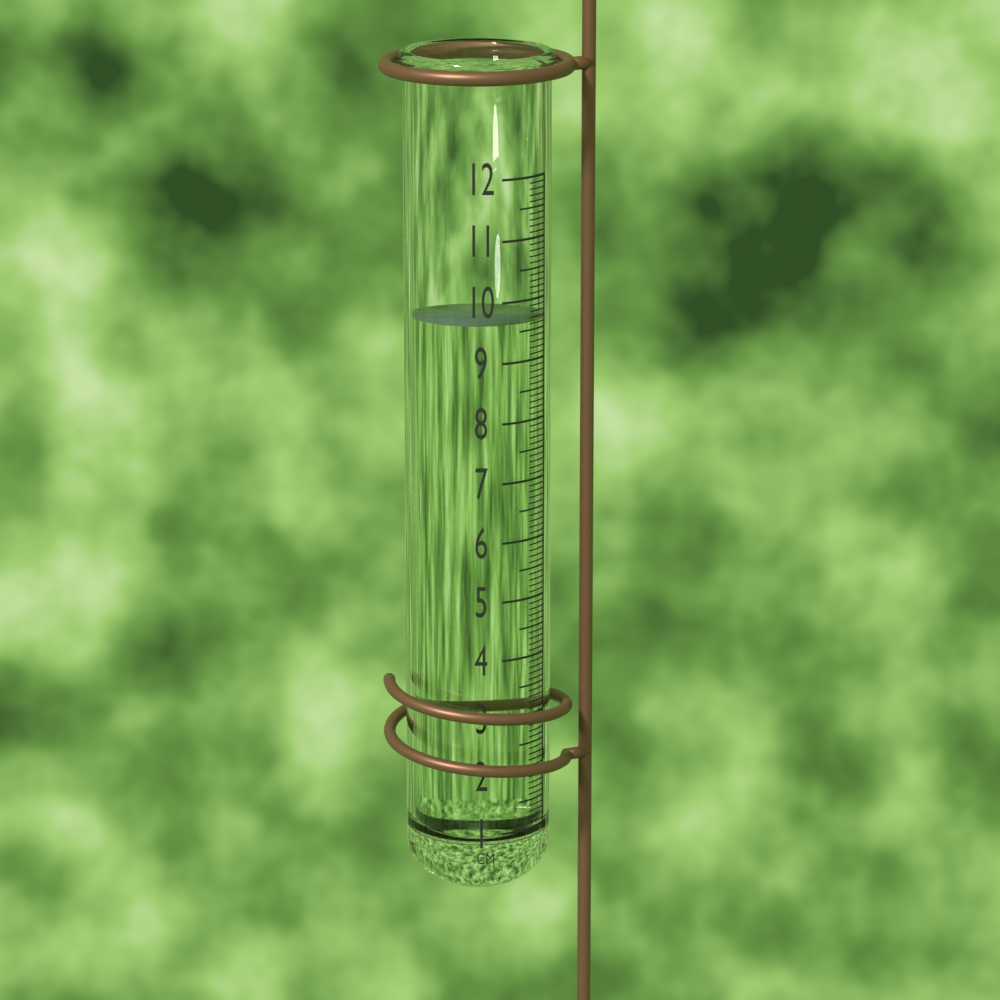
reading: 9.7 cm
